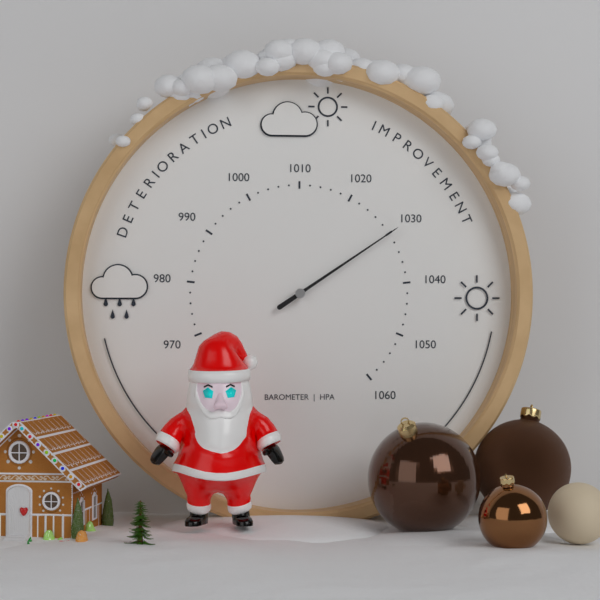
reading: 1030 hPa
